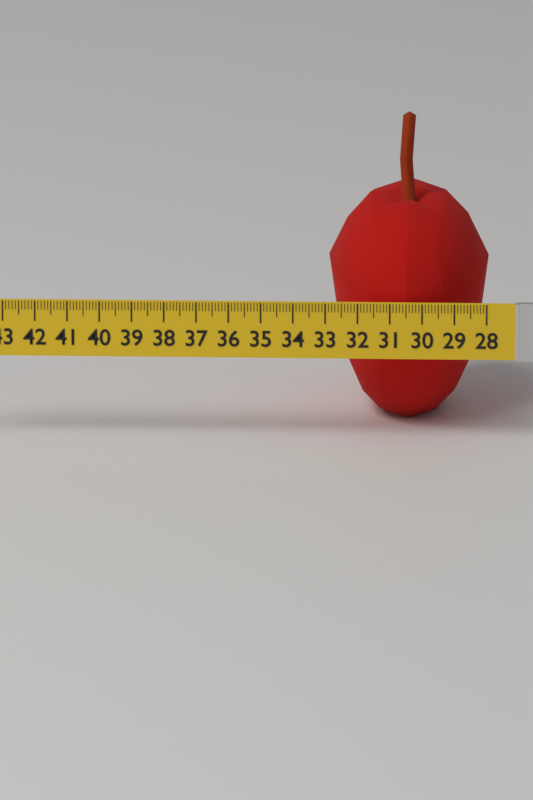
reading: 33.0 (no unit)
